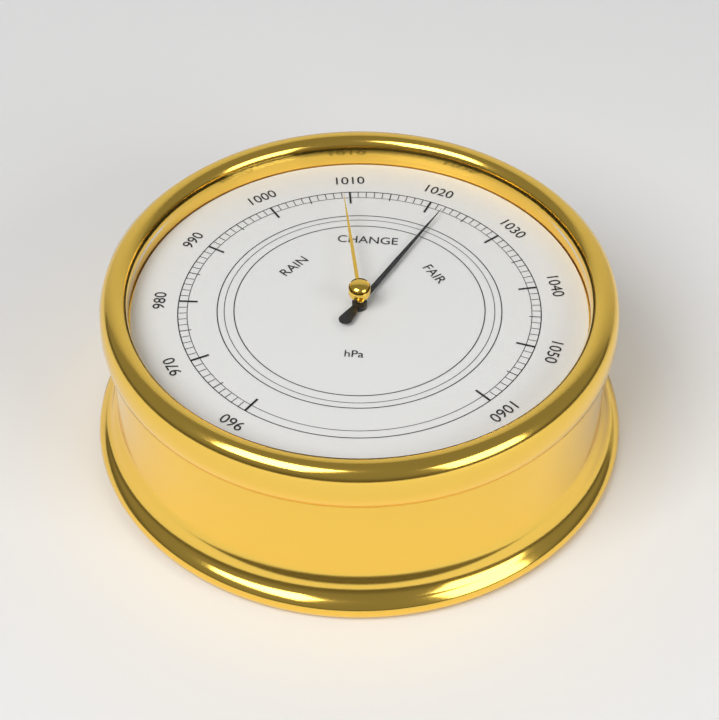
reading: 1022 hPa
